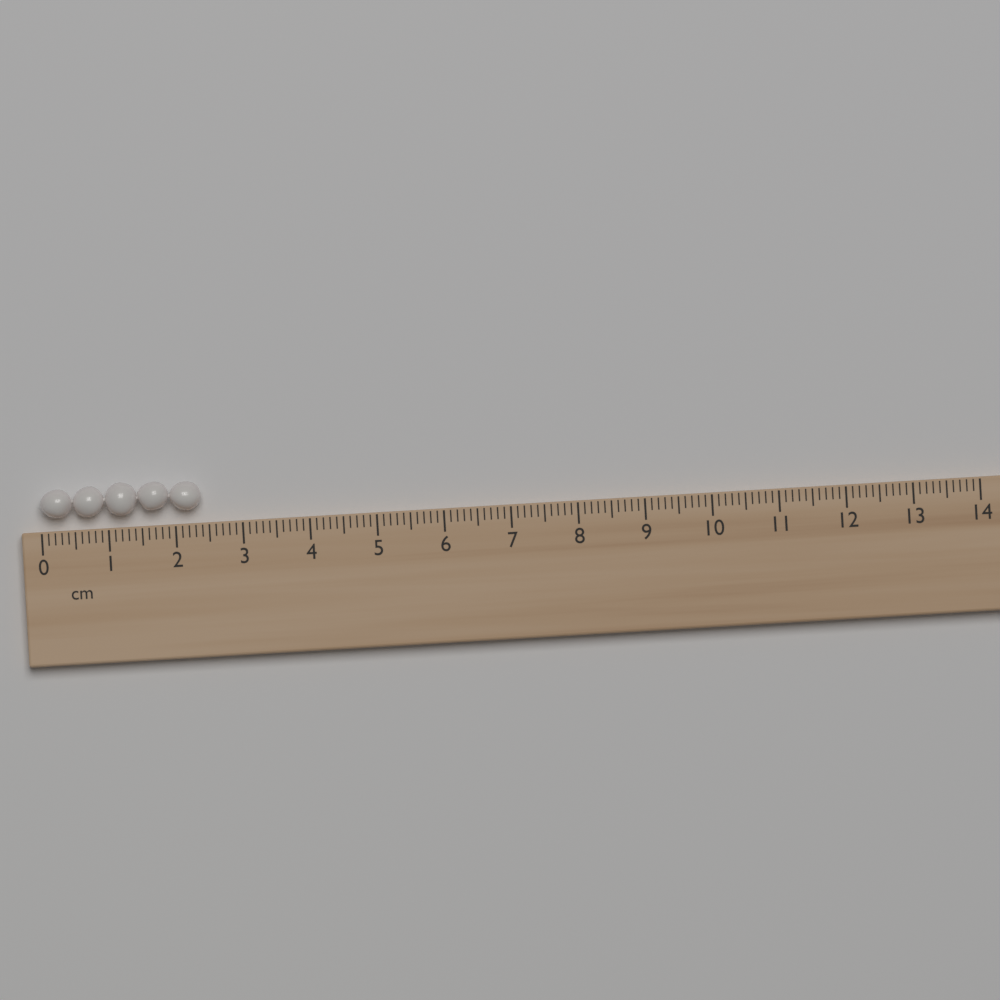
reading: 2.4 cm
